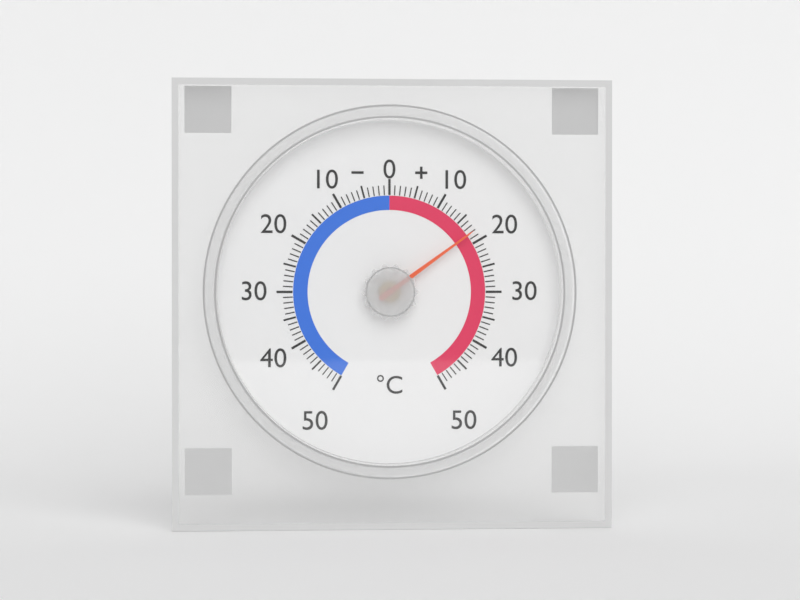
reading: 18 °C
